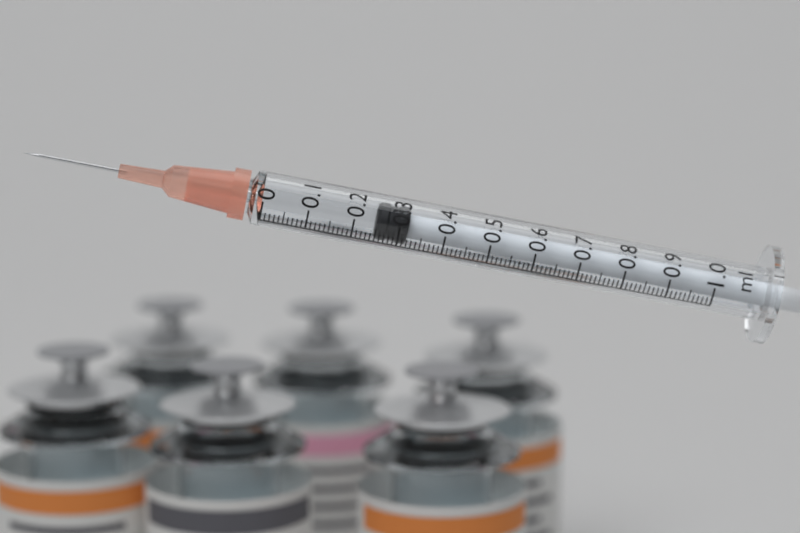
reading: 0.25 ml
